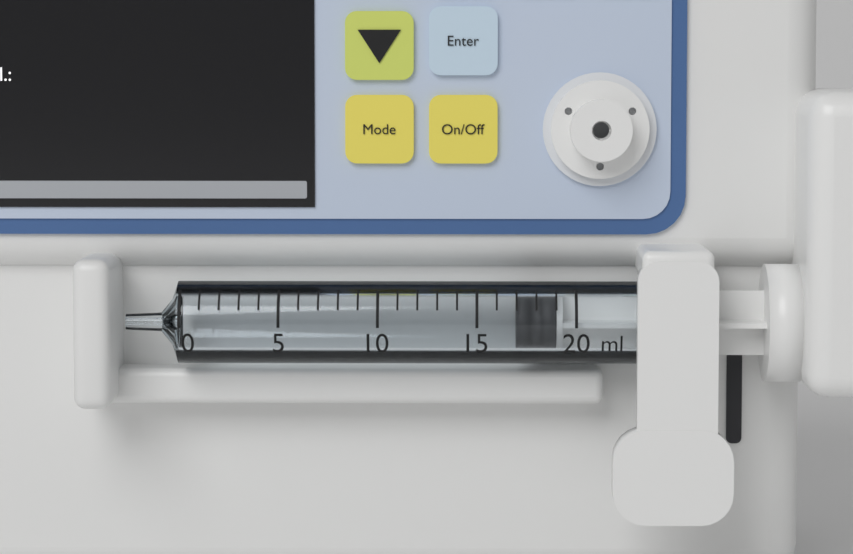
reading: 17 ml
